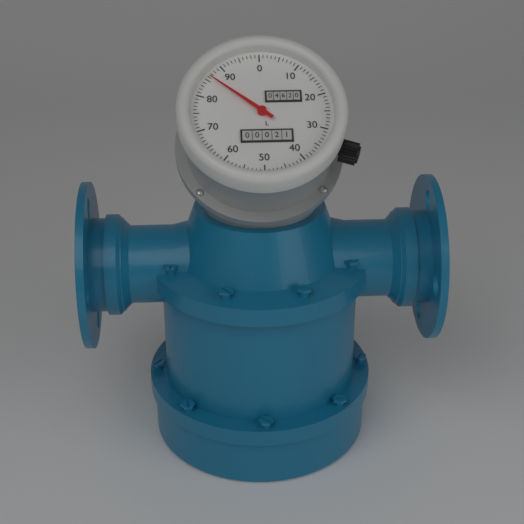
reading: 86 L
